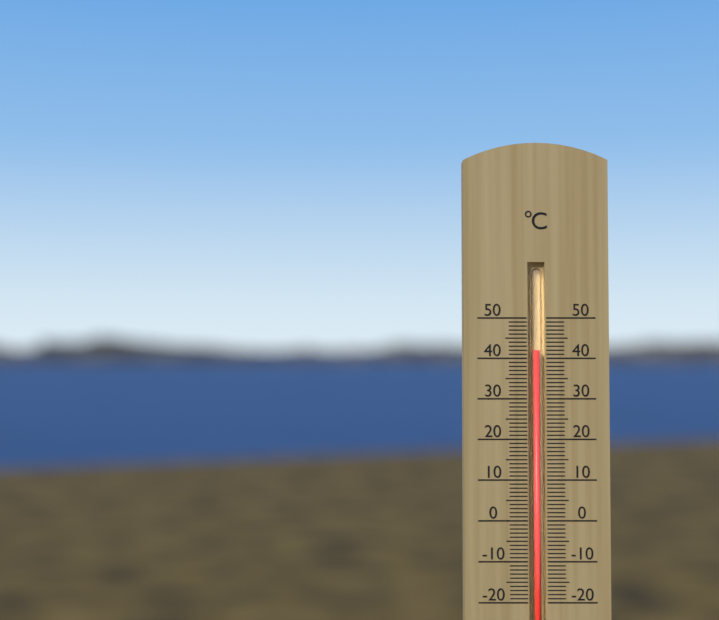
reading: 42 °C
